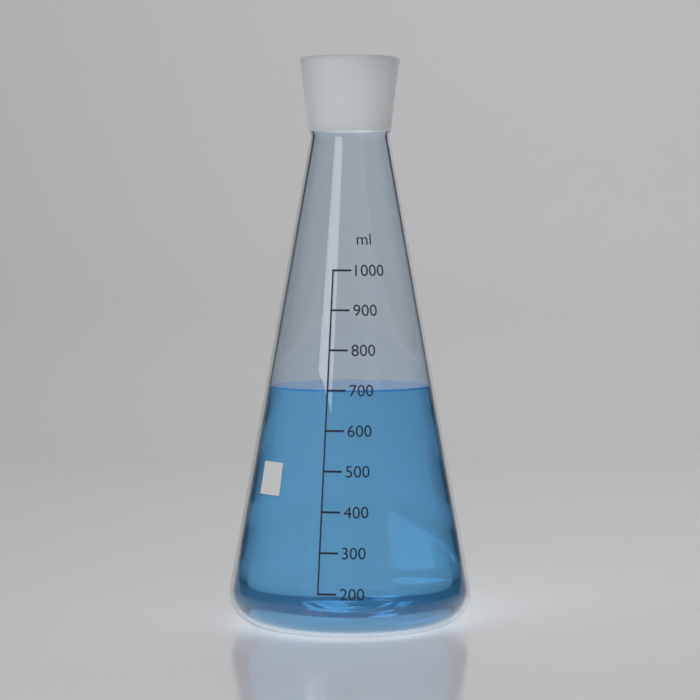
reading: 700 ml
